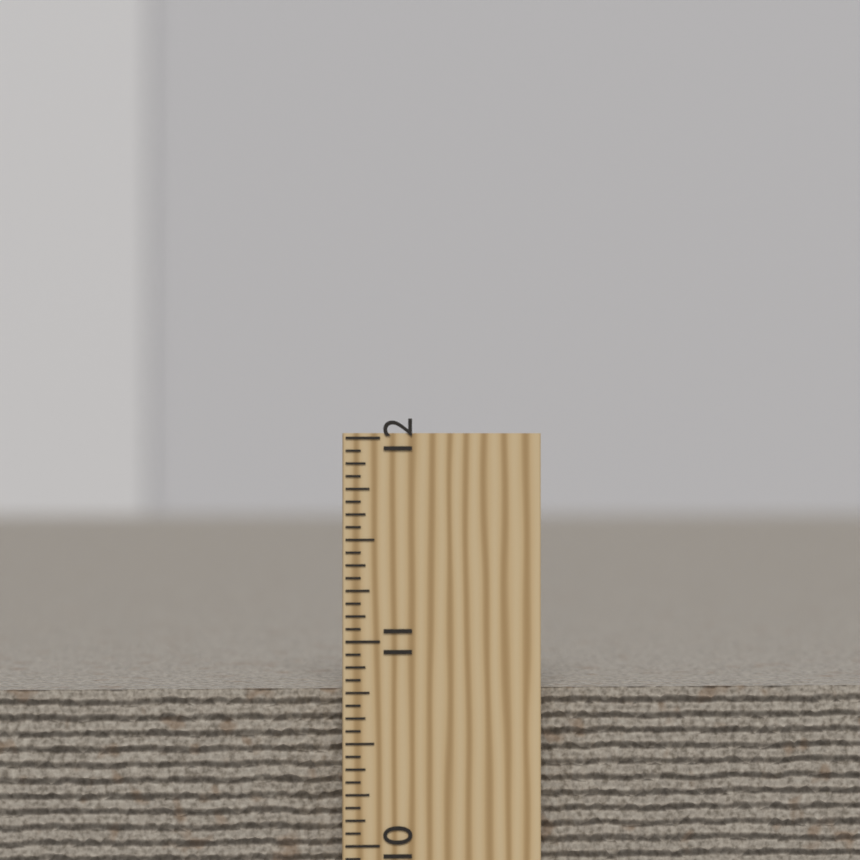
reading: 10.7500 inch
